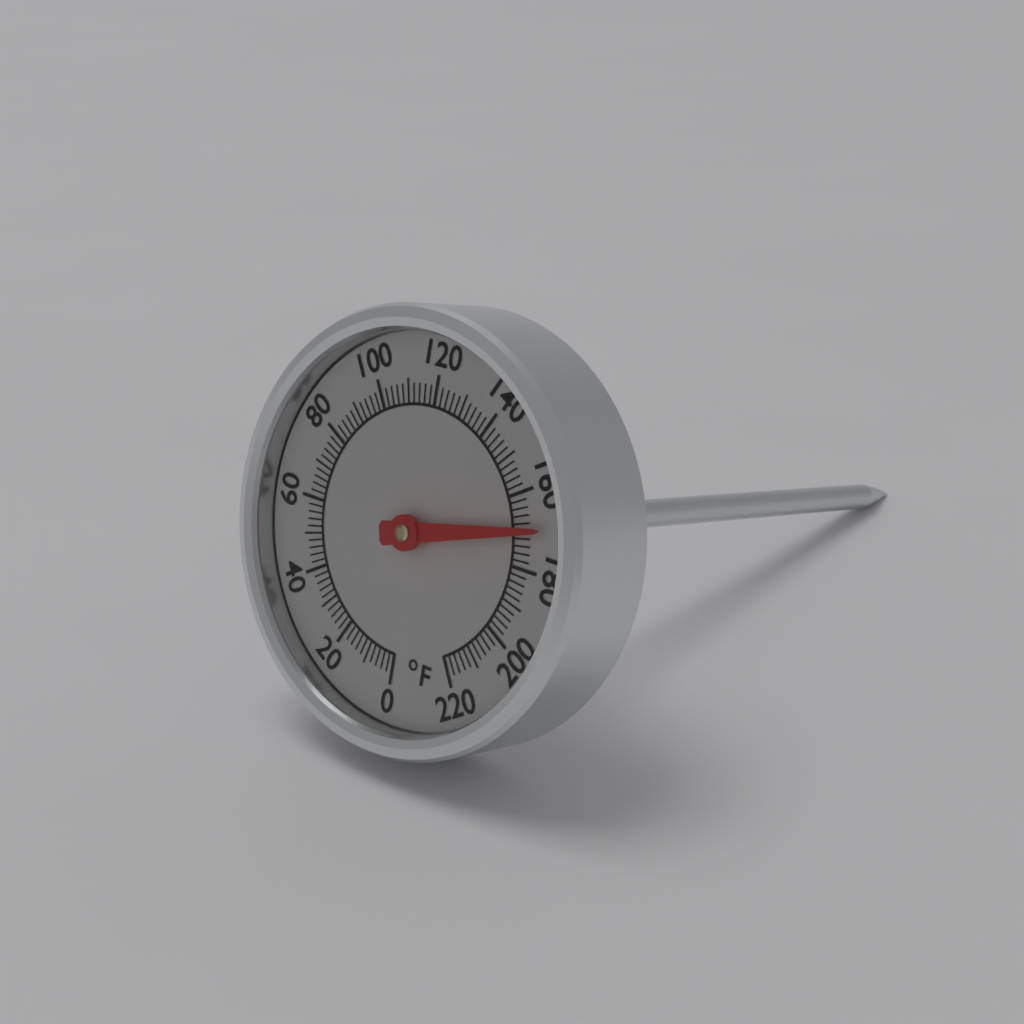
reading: 170 °F
